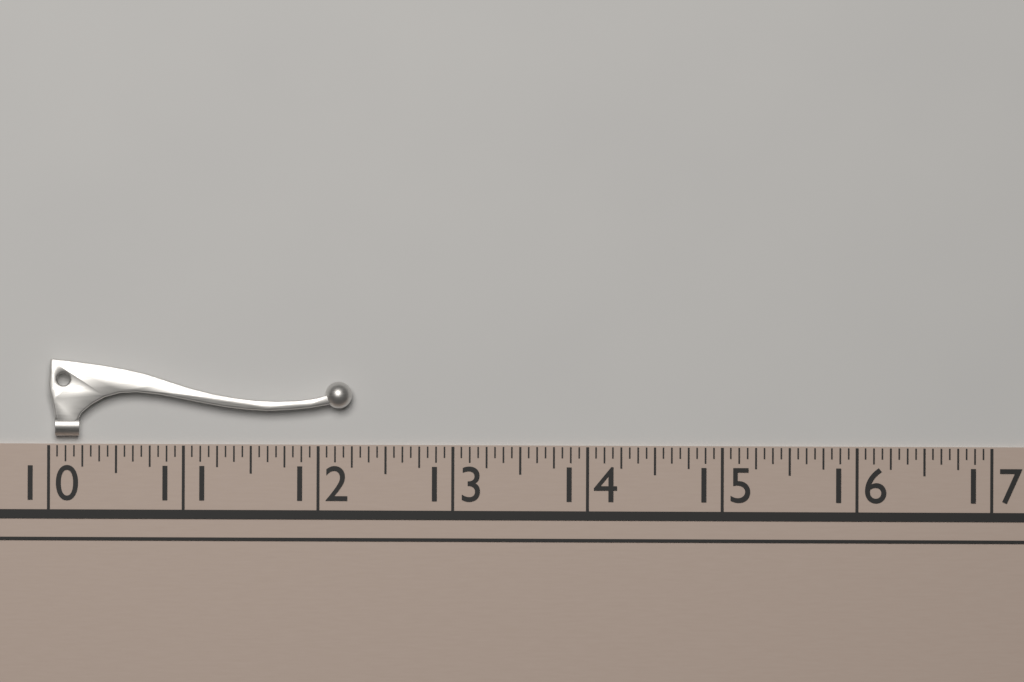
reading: 12.2500 (no unit)
